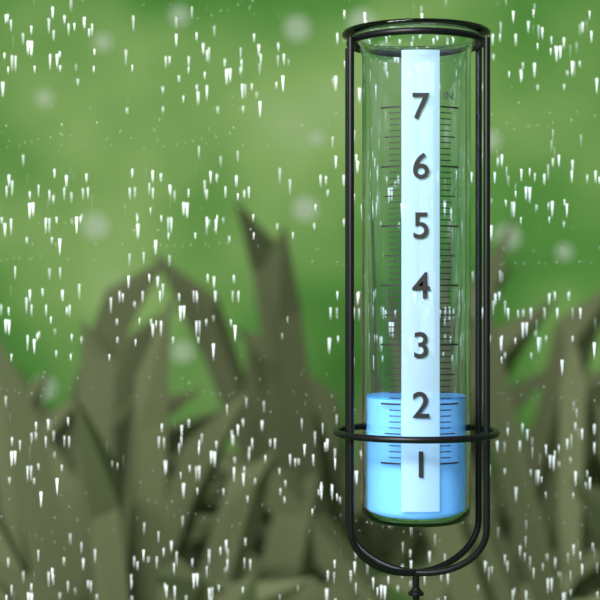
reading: 2.1 in
